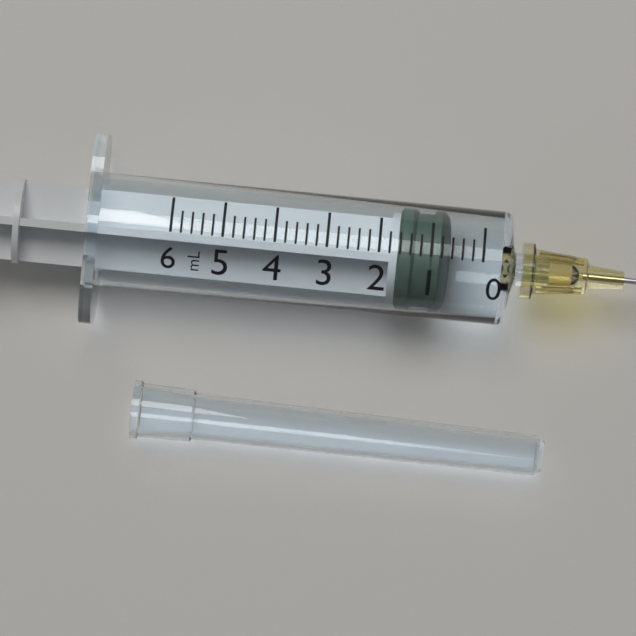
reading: 0.8 ml
